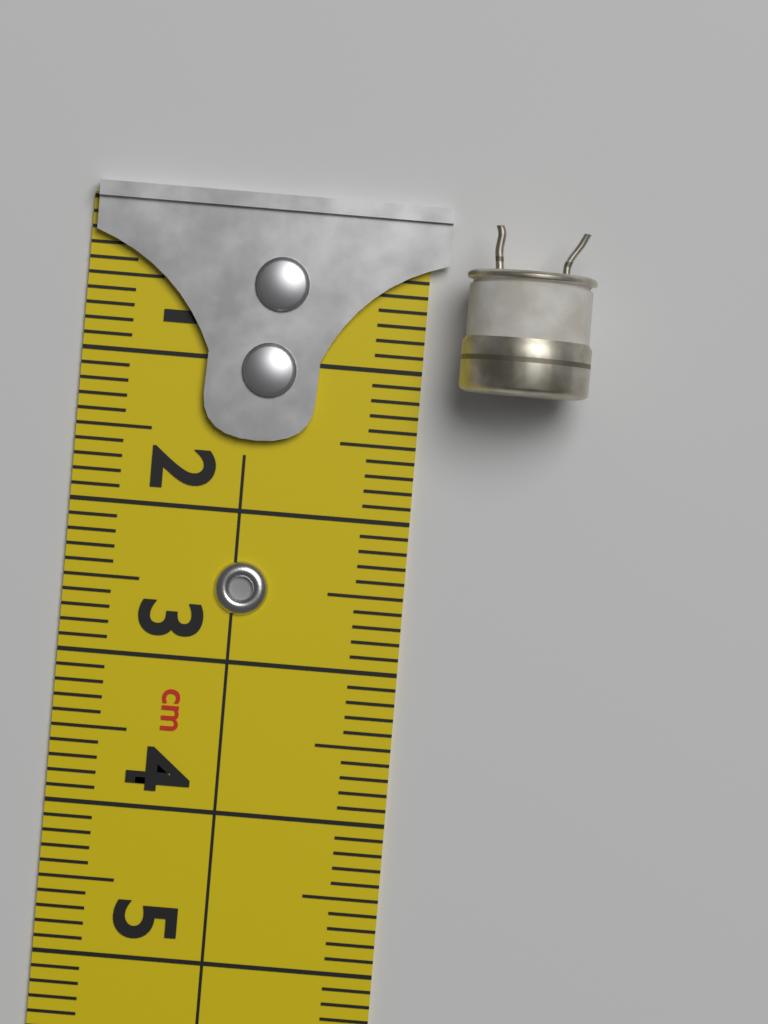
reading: 1.1 cm
